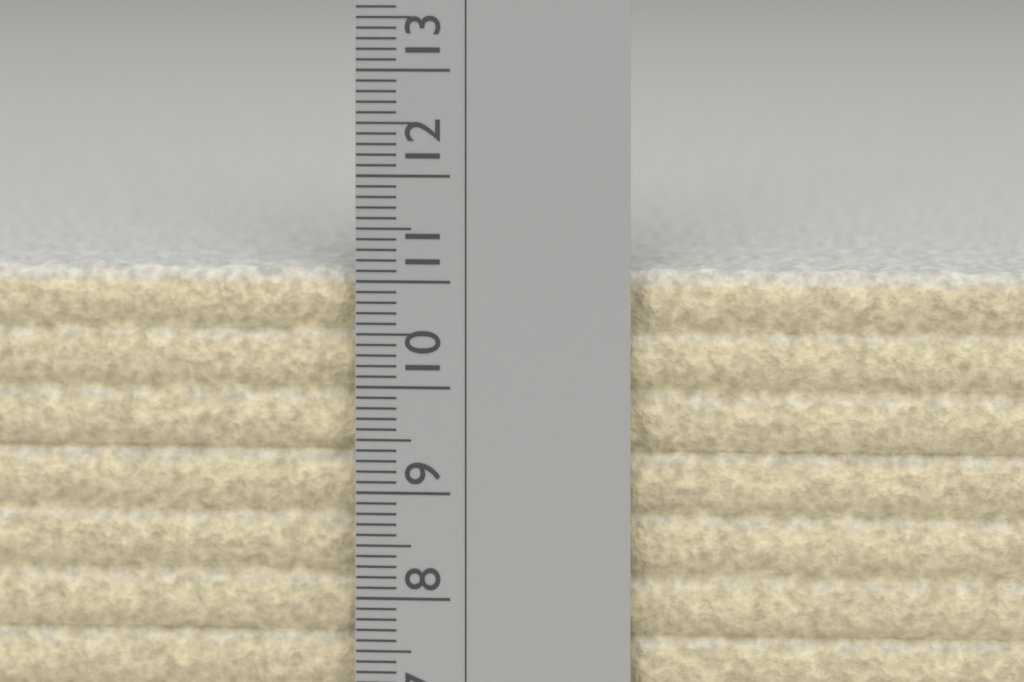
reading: 11.1 cm
